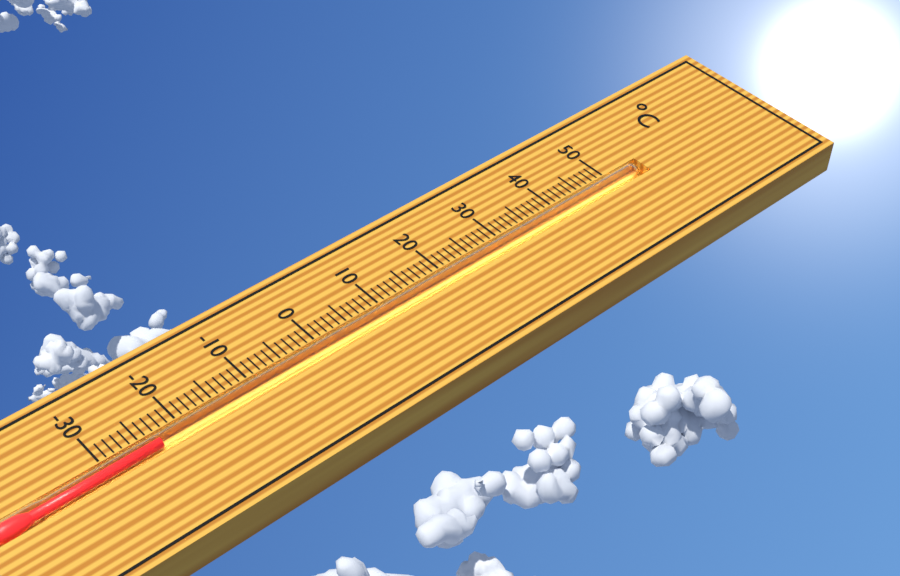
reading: -23 °C
